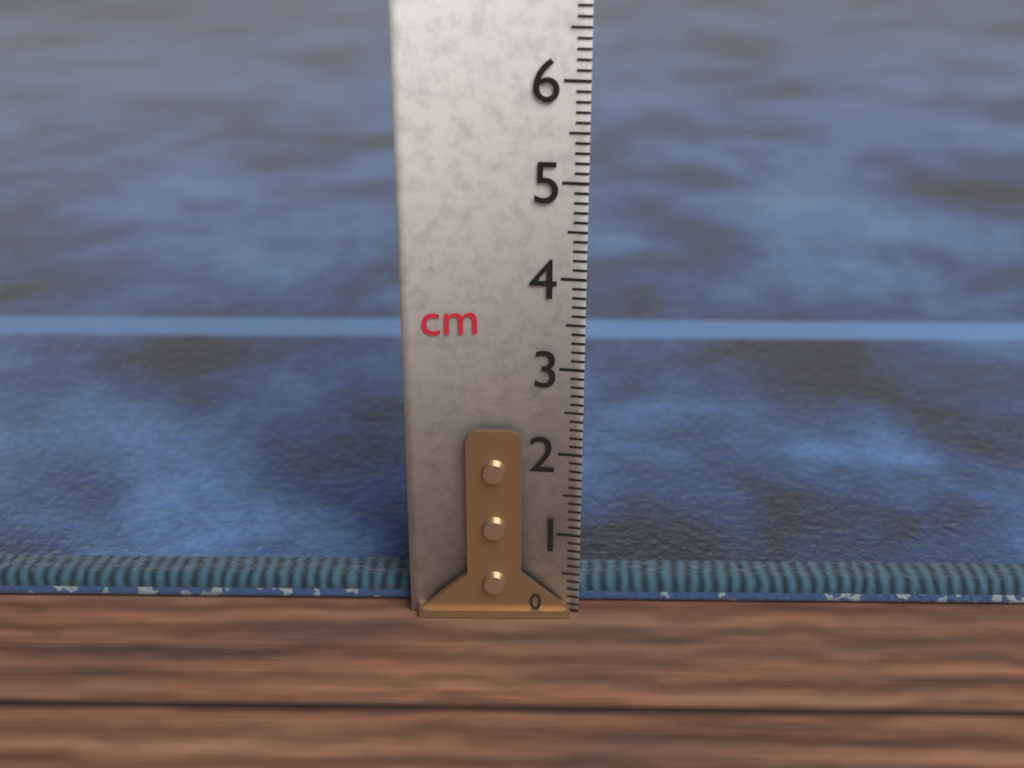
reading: 0.3 cm
